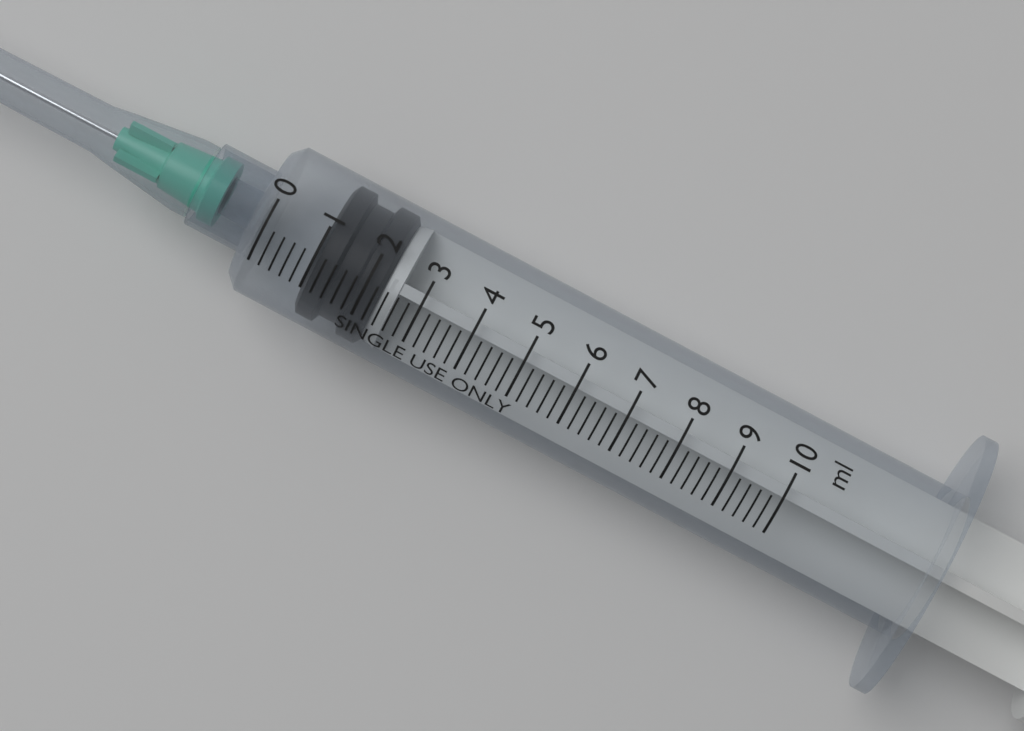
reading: 1.0 ml
